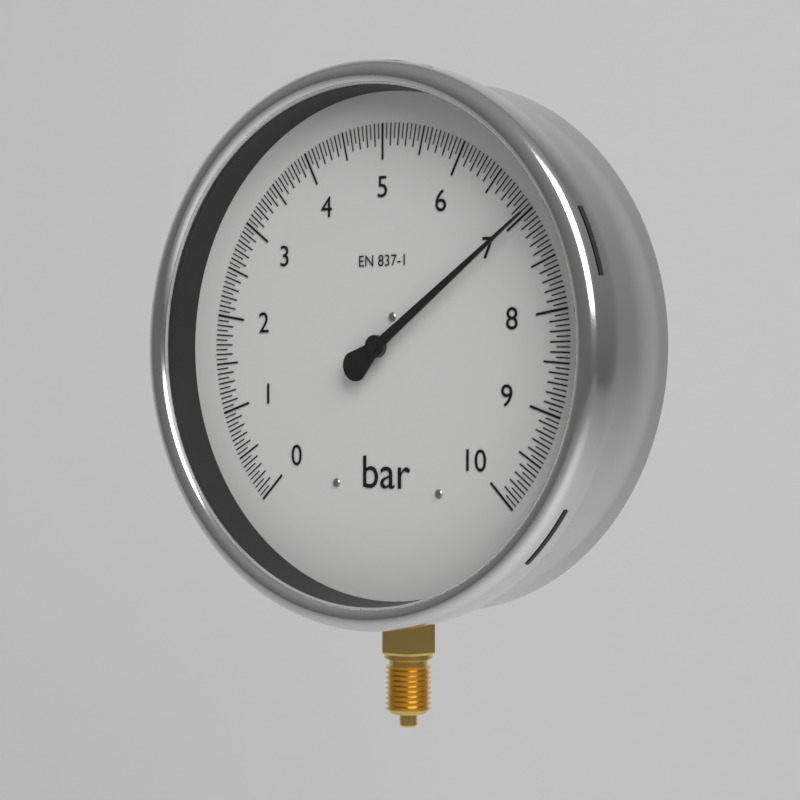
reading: 7.00 bar
